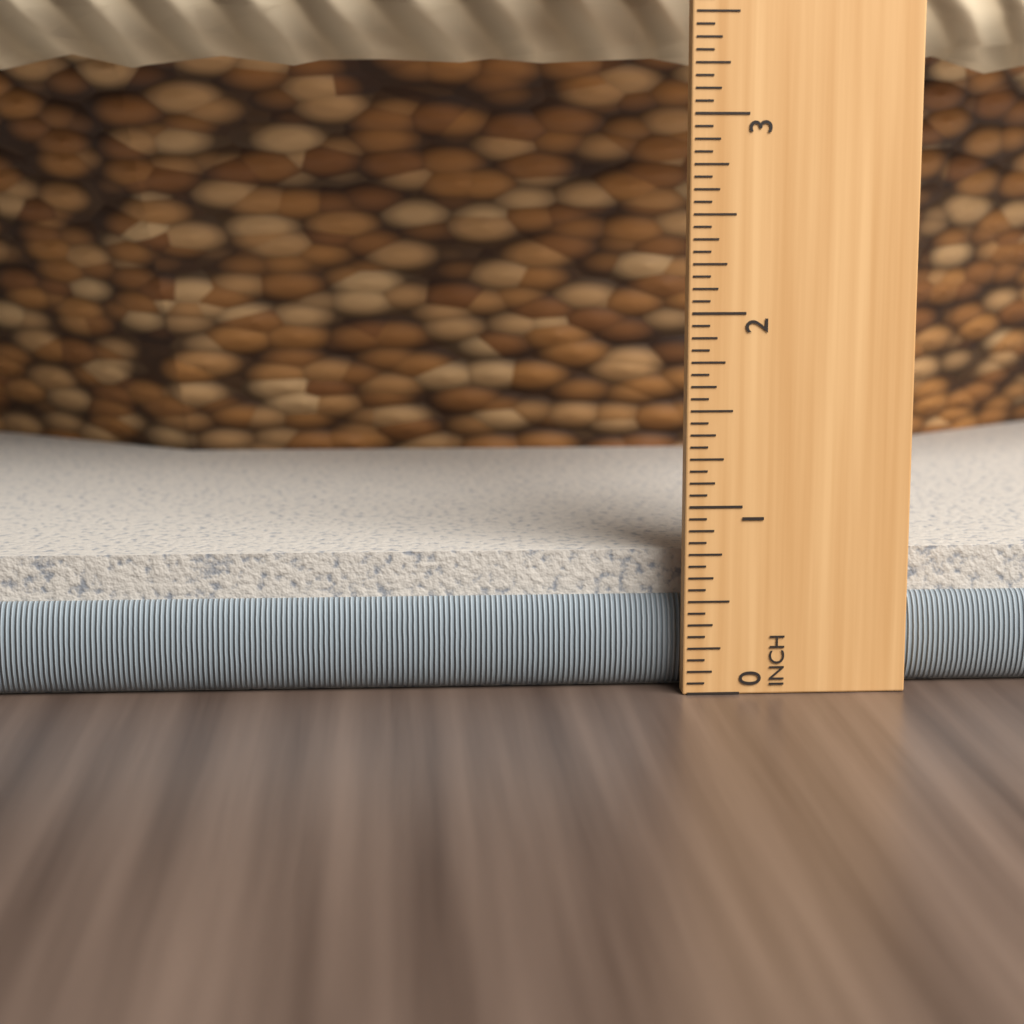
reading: 0.7500 in
